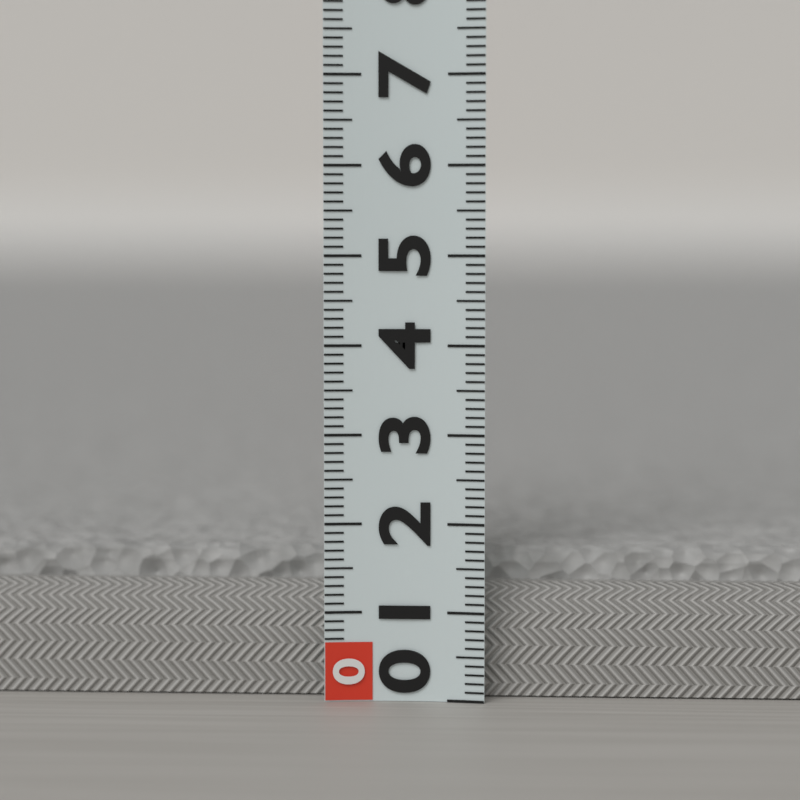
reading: 1.6 (no unit)
